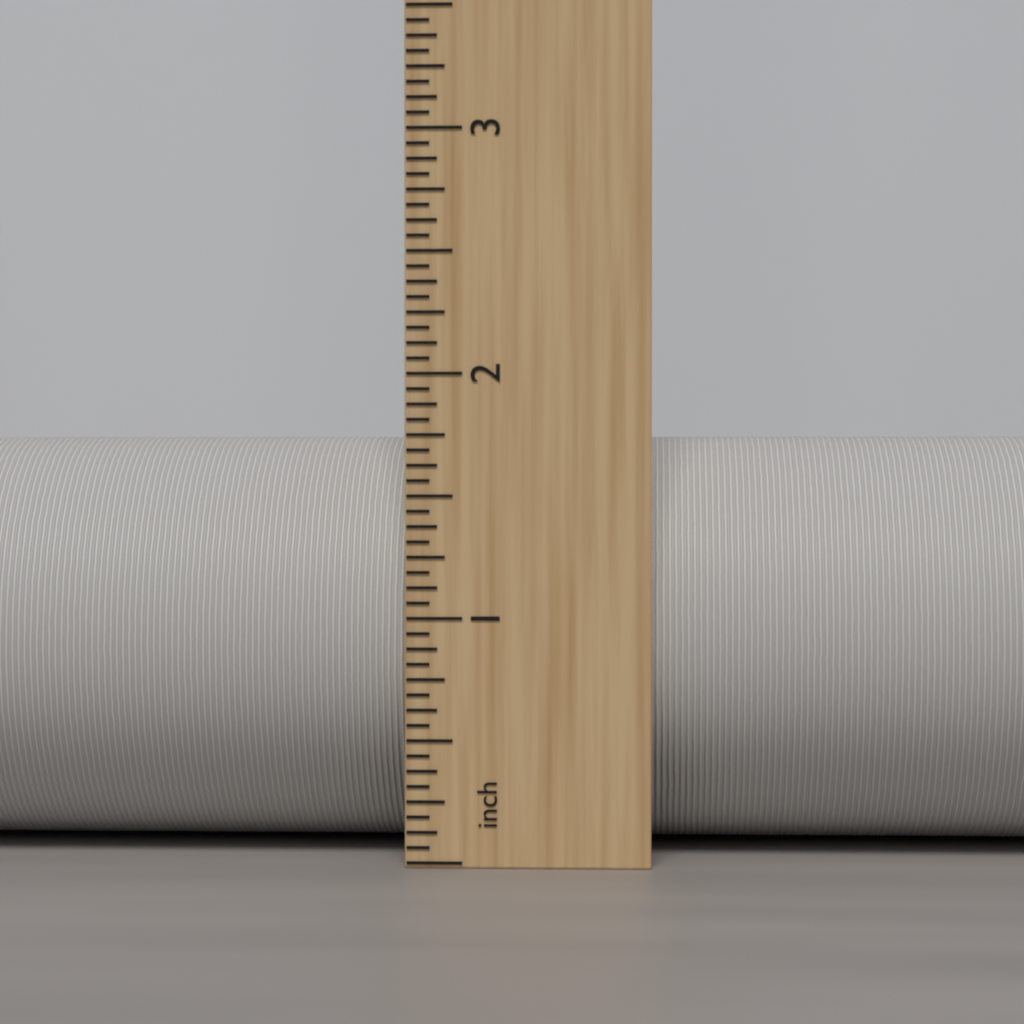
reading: 1.7500 inch
